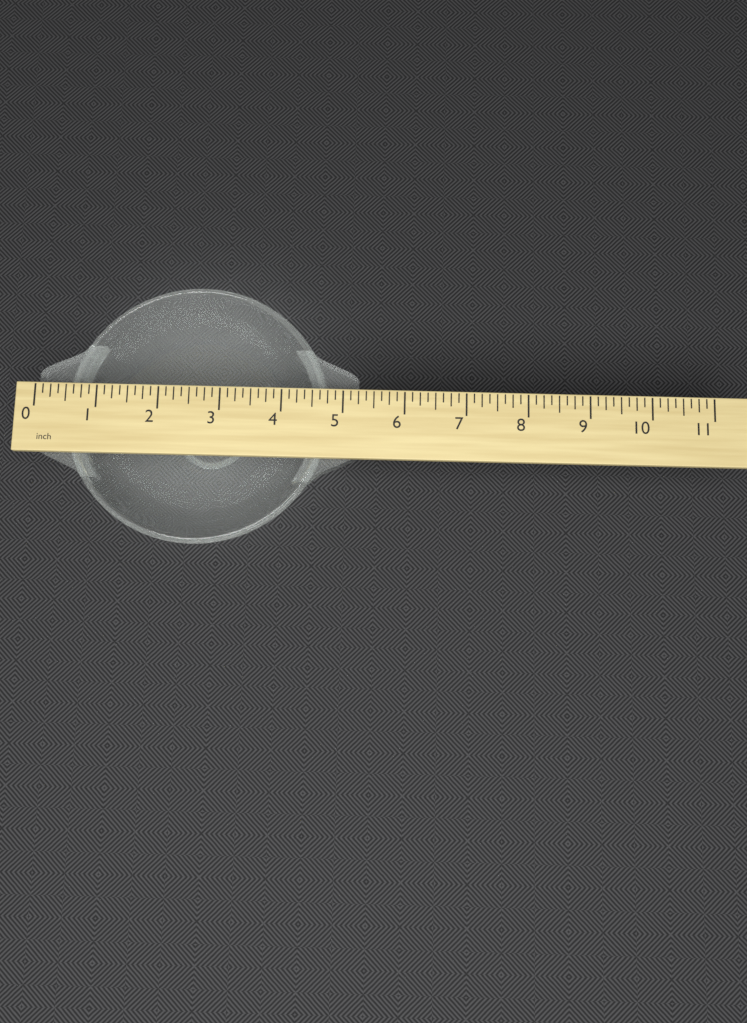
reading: 5.250 inch
